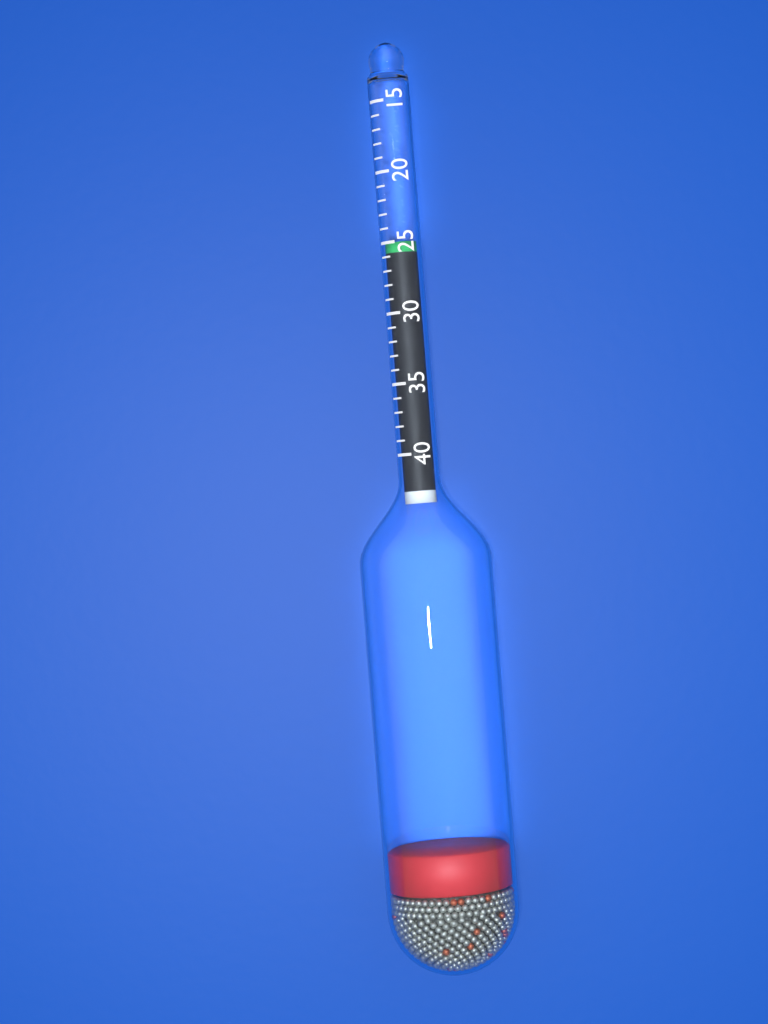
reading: 25 (no unit)
